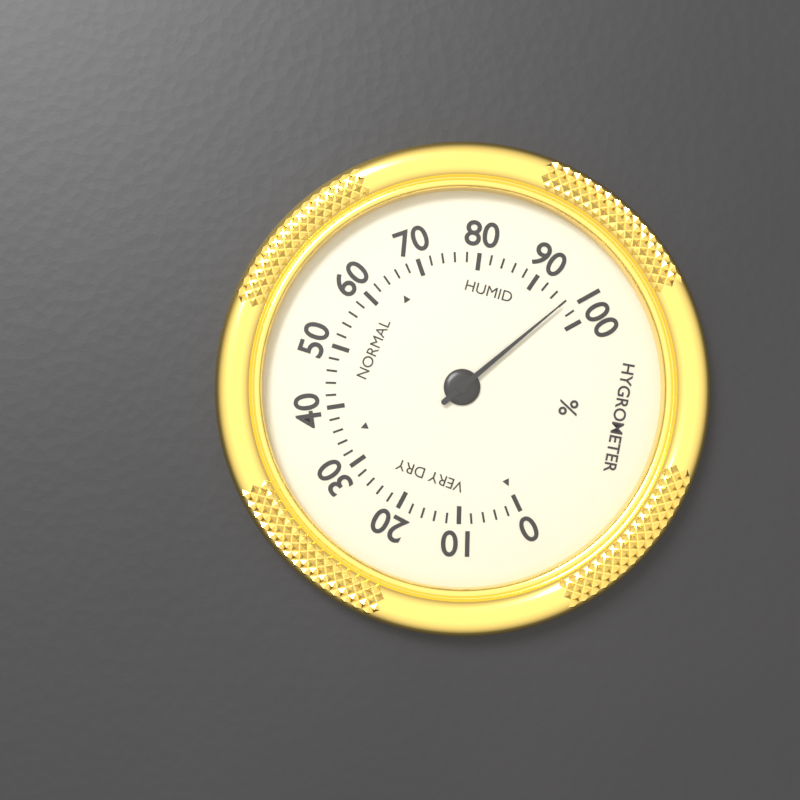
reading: 96 %
